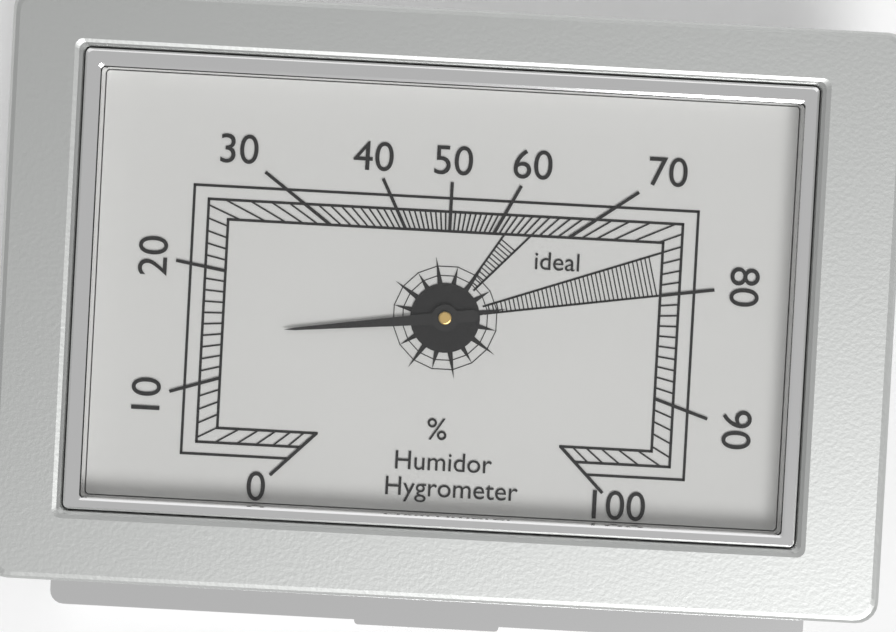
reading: 14 %
